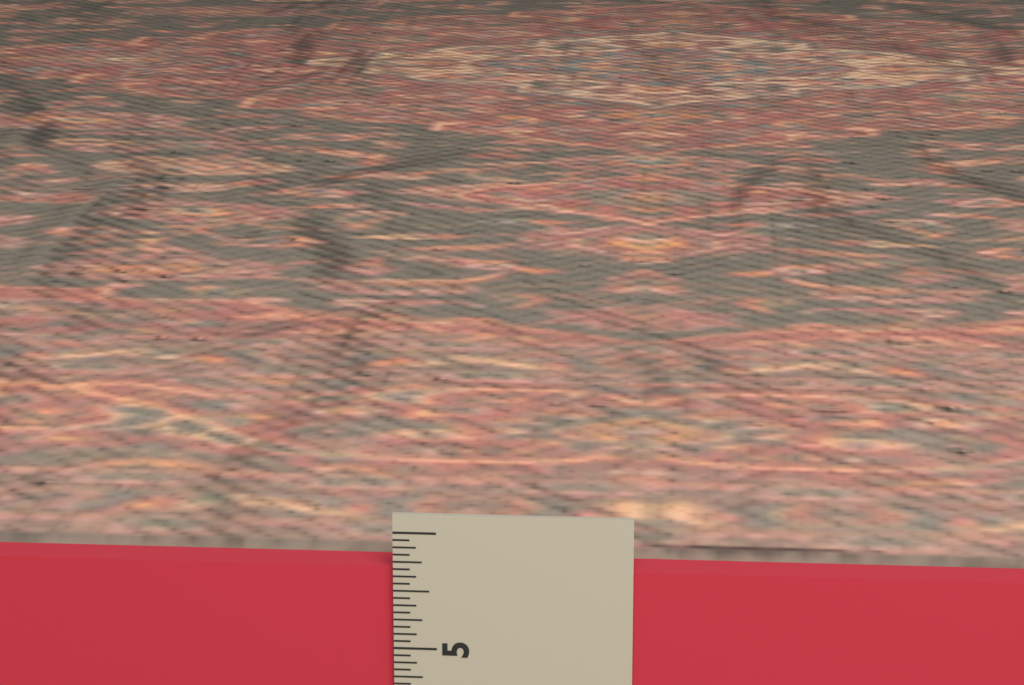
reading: 5.6875 in
